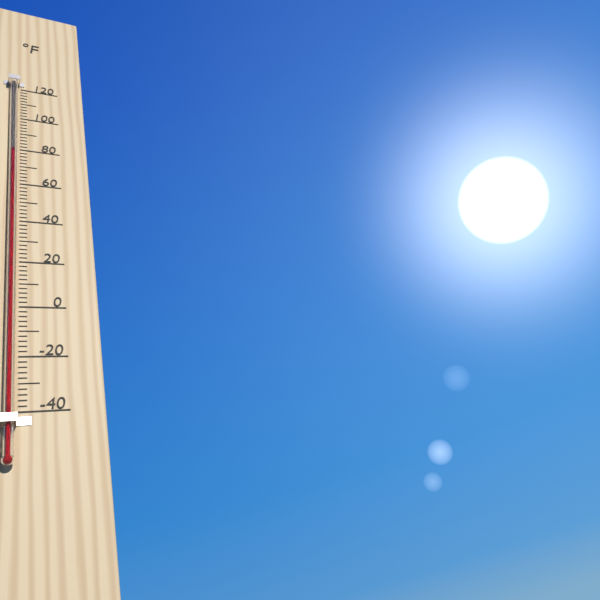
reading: 78 °F
